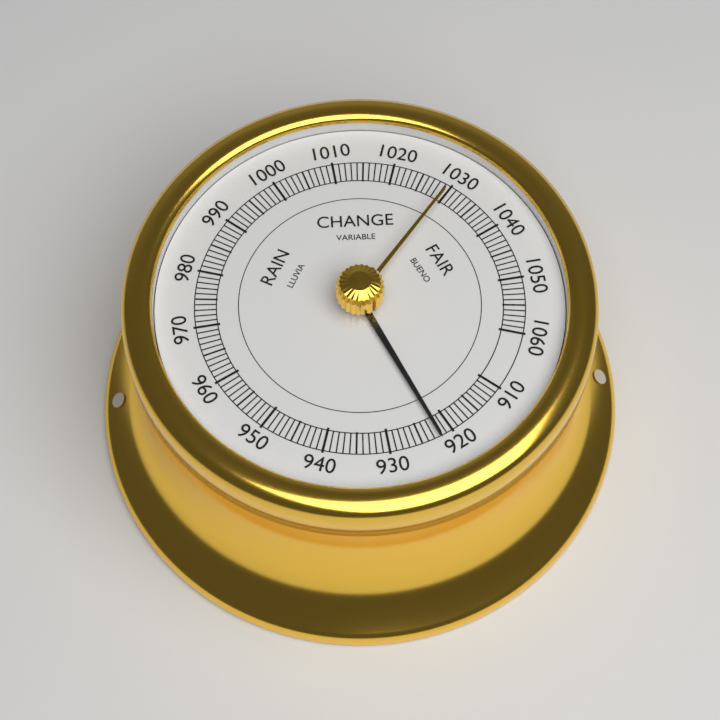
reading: 922 (no unit)
